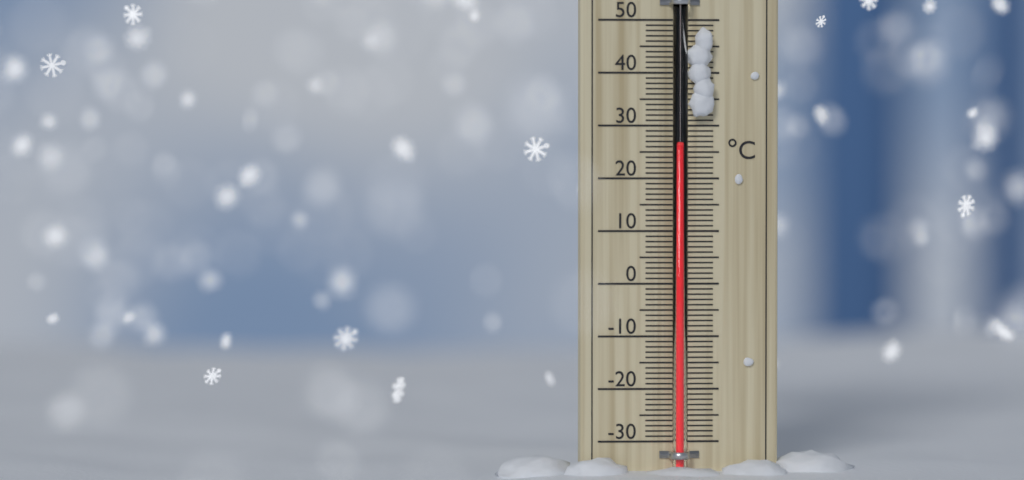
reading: 26 °C
